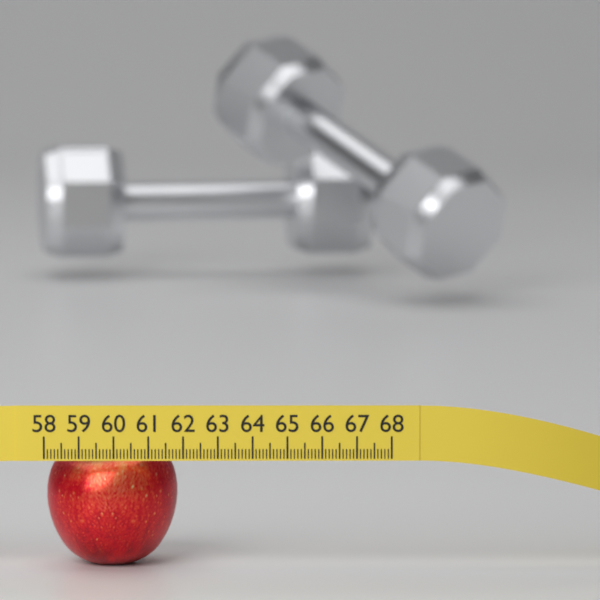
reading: 61.8 (no unit)
